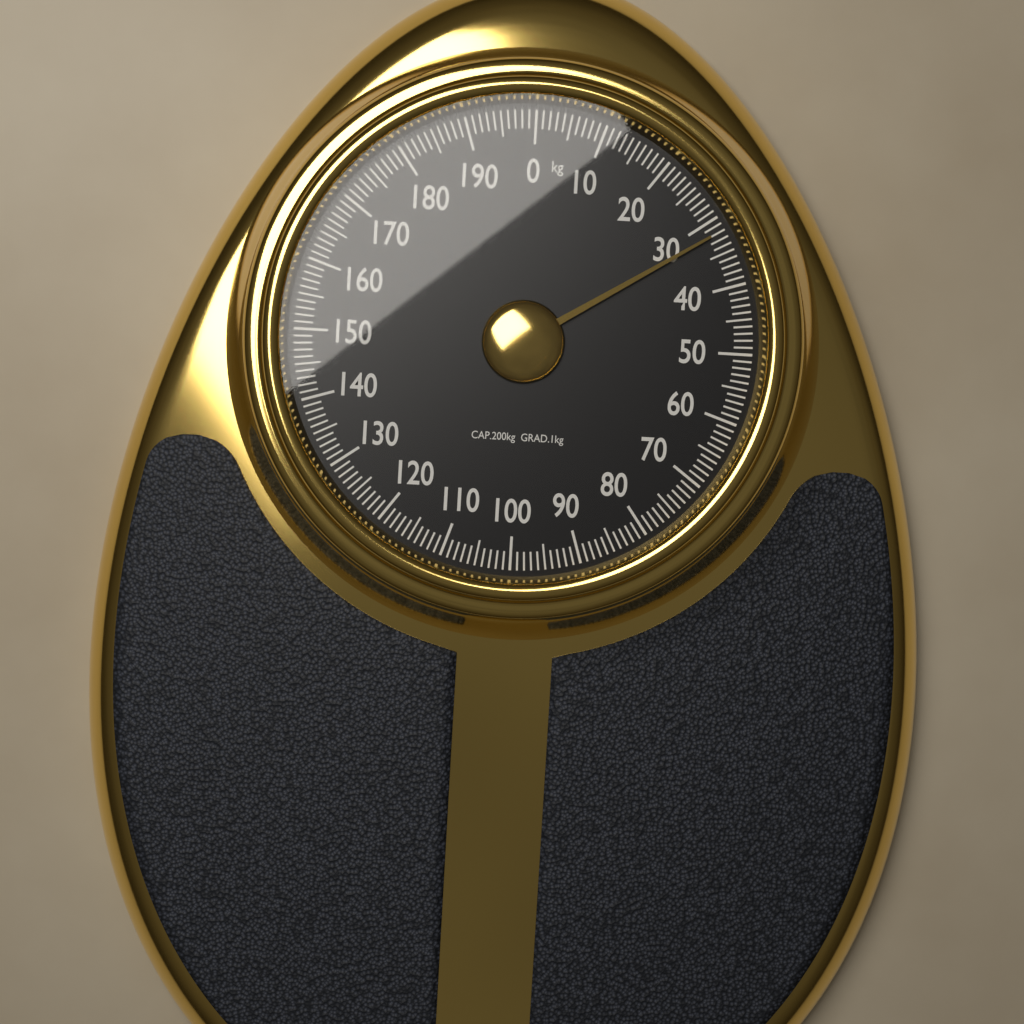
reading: 32 kg
